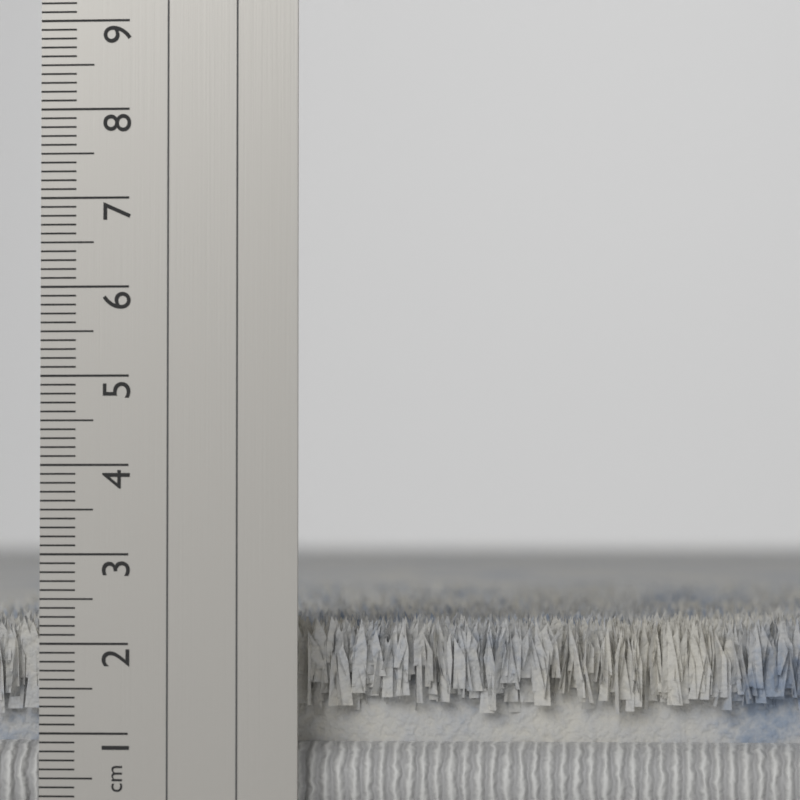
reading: 2.3 cm
